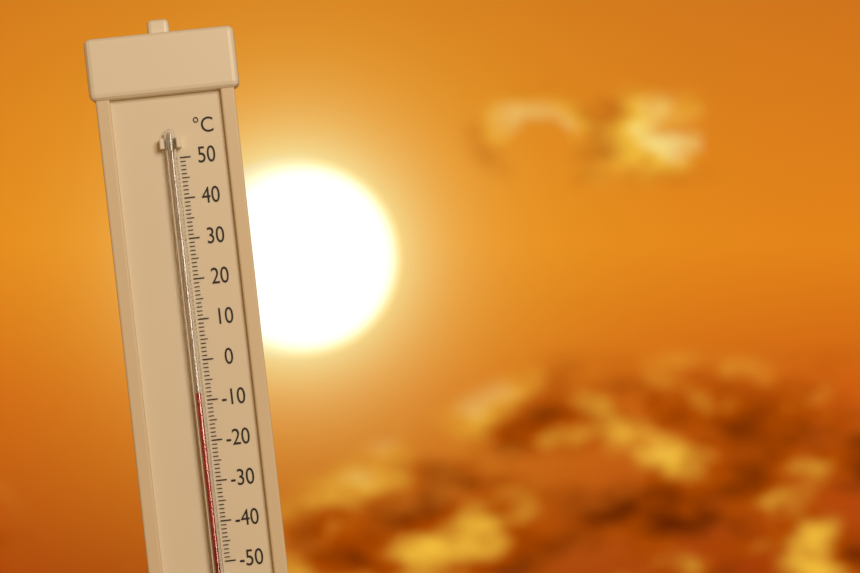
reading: -8 °C
